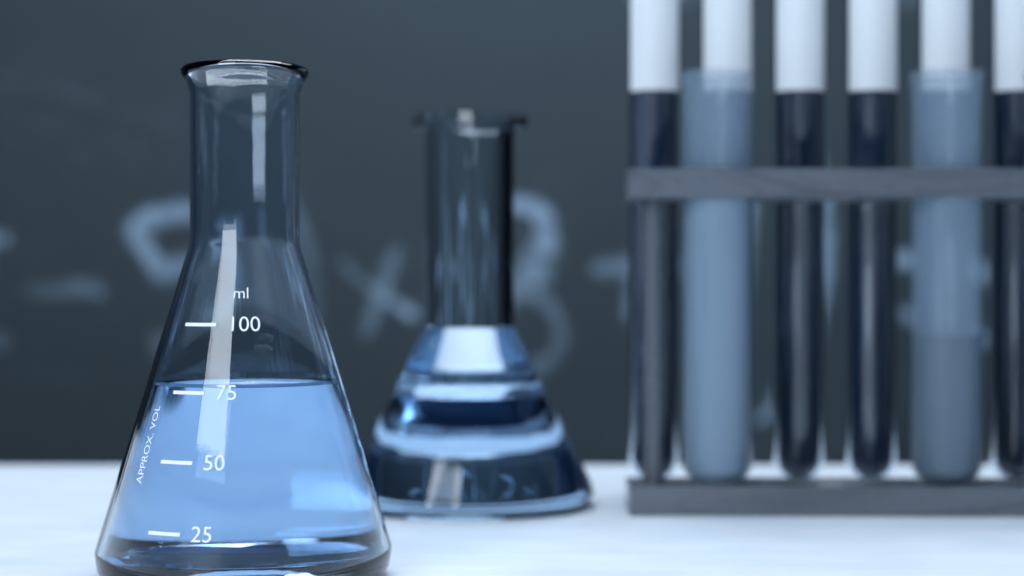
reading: 78 ml
